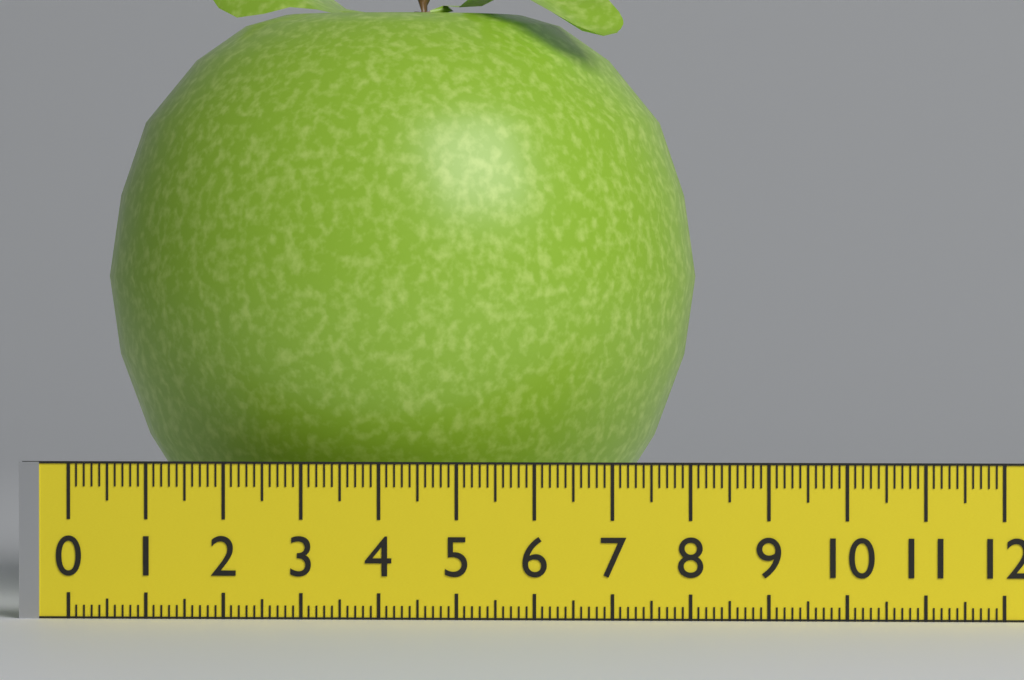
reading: 7.9 (no unit)
